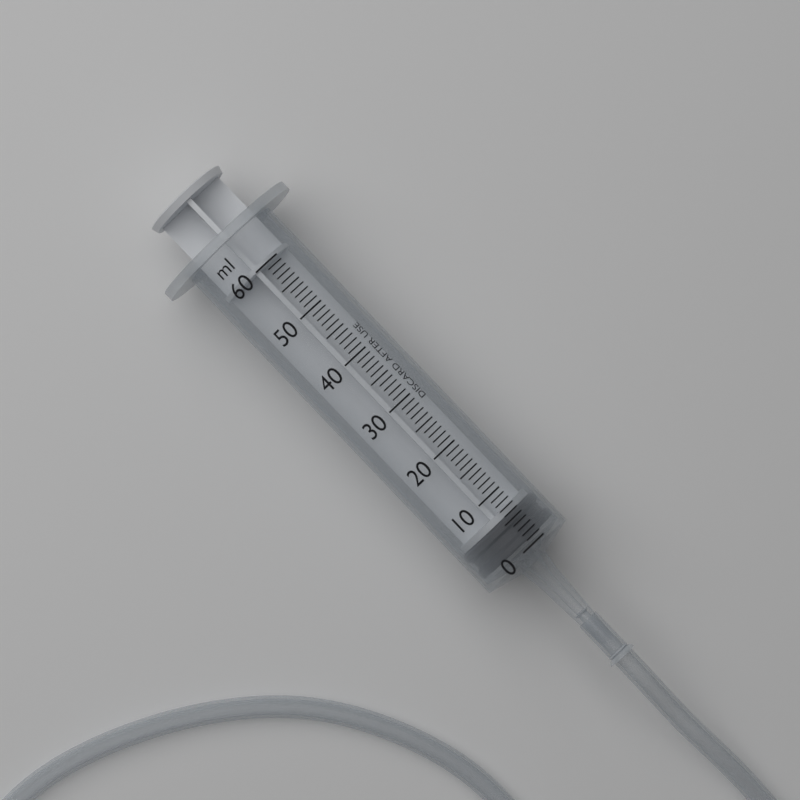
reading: 1 ml
